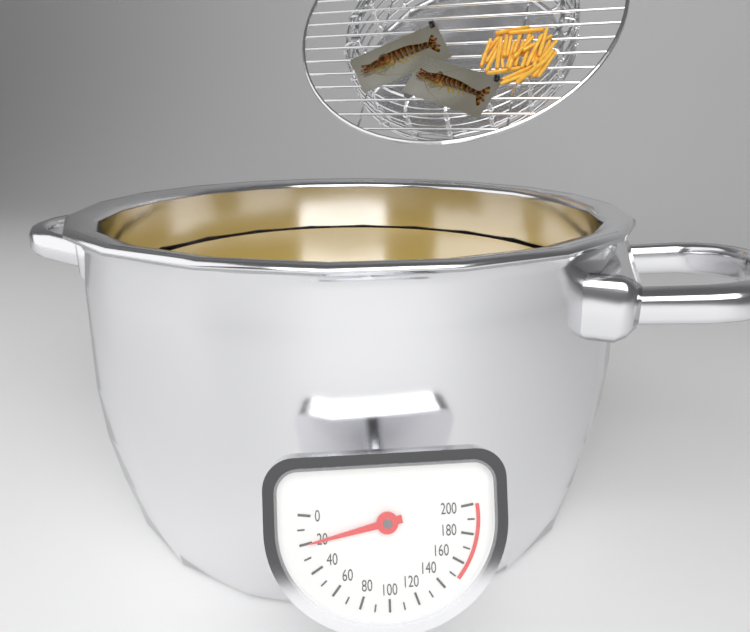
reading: 20 (no unit)
